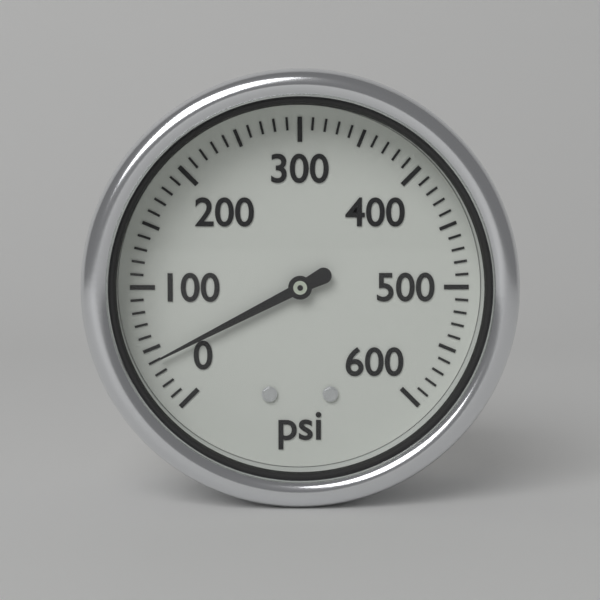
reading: 40 psi
